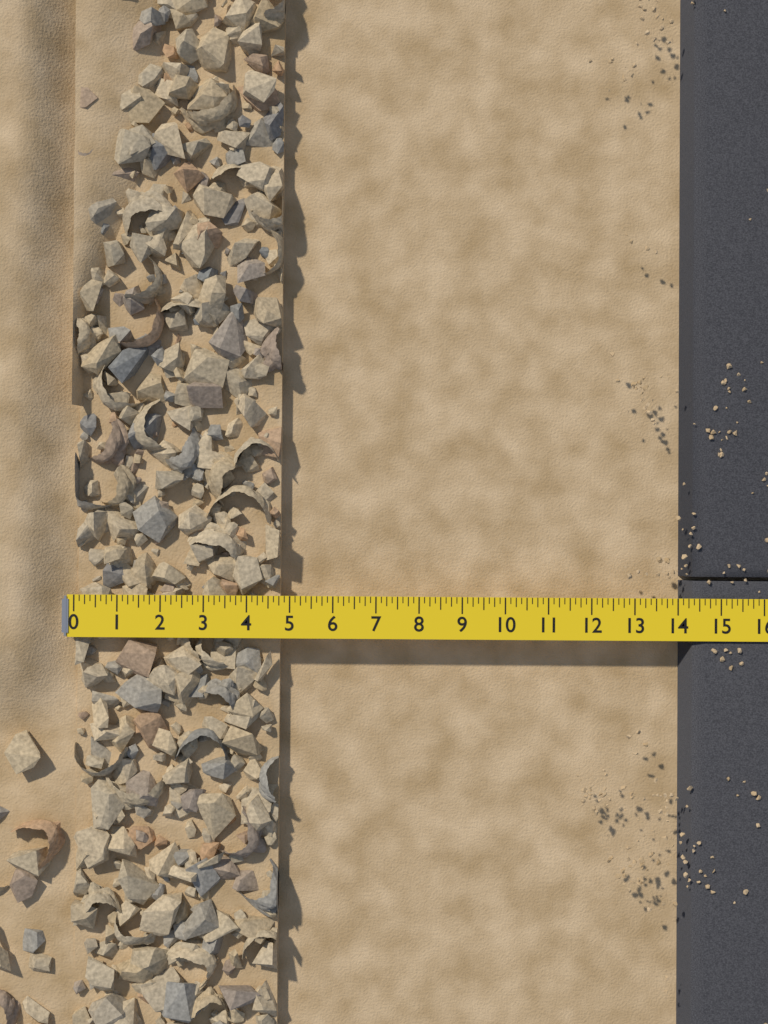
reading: 4.750 (no unit)
